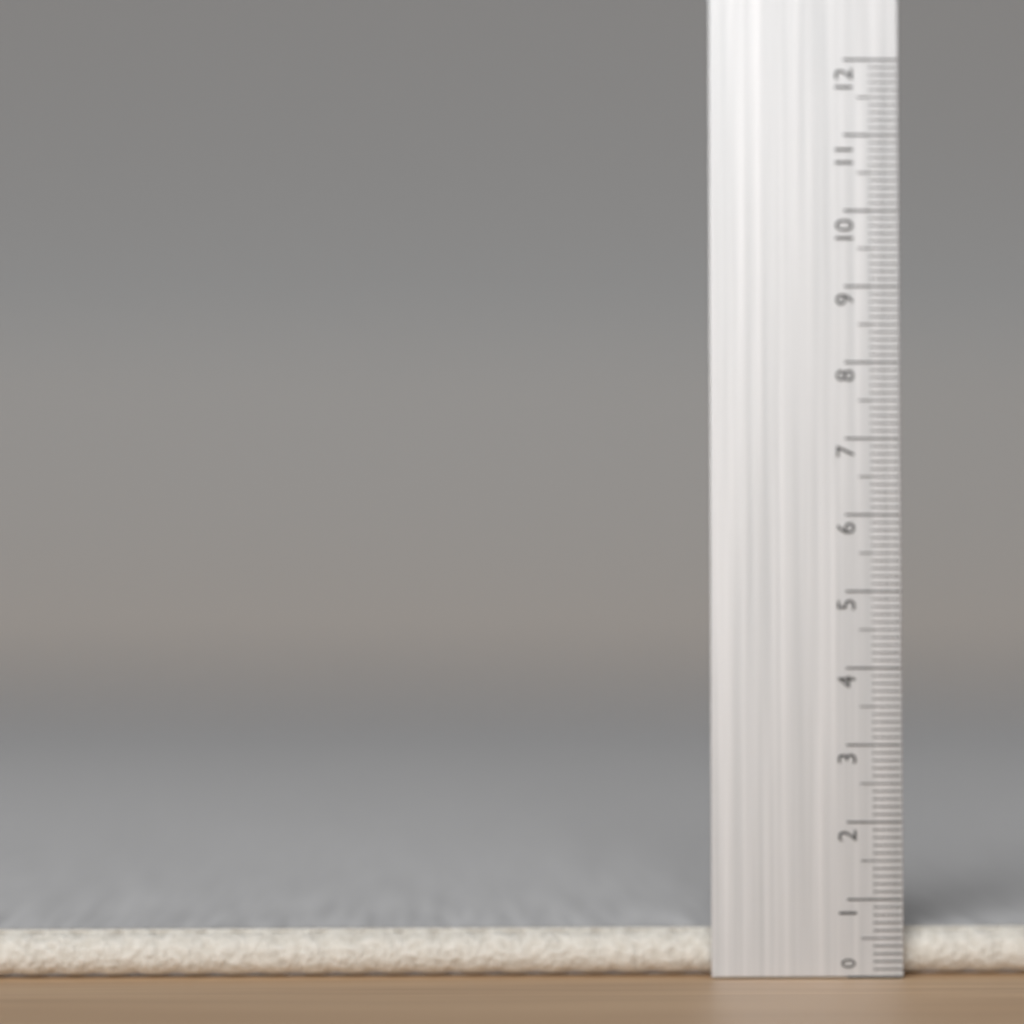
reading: 0.6 (no unit)
